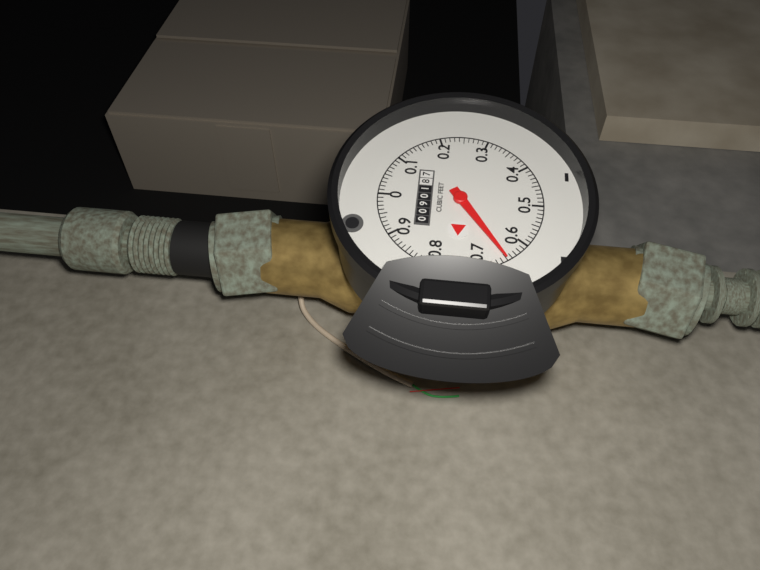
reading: 0.65 cubic feet
